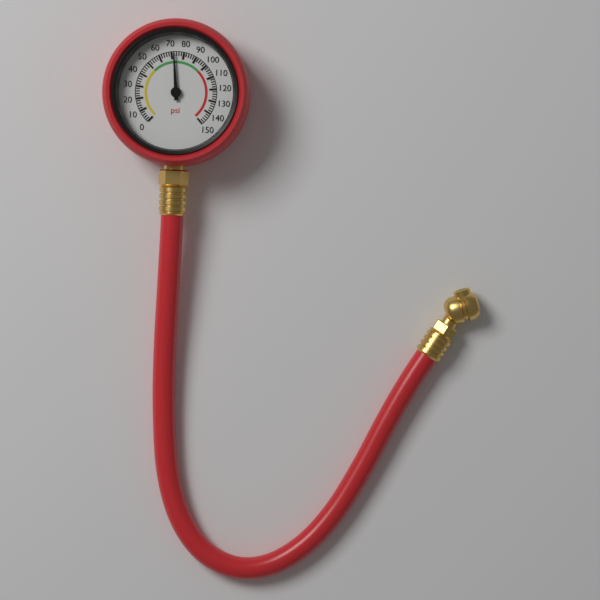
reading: 72 psi
